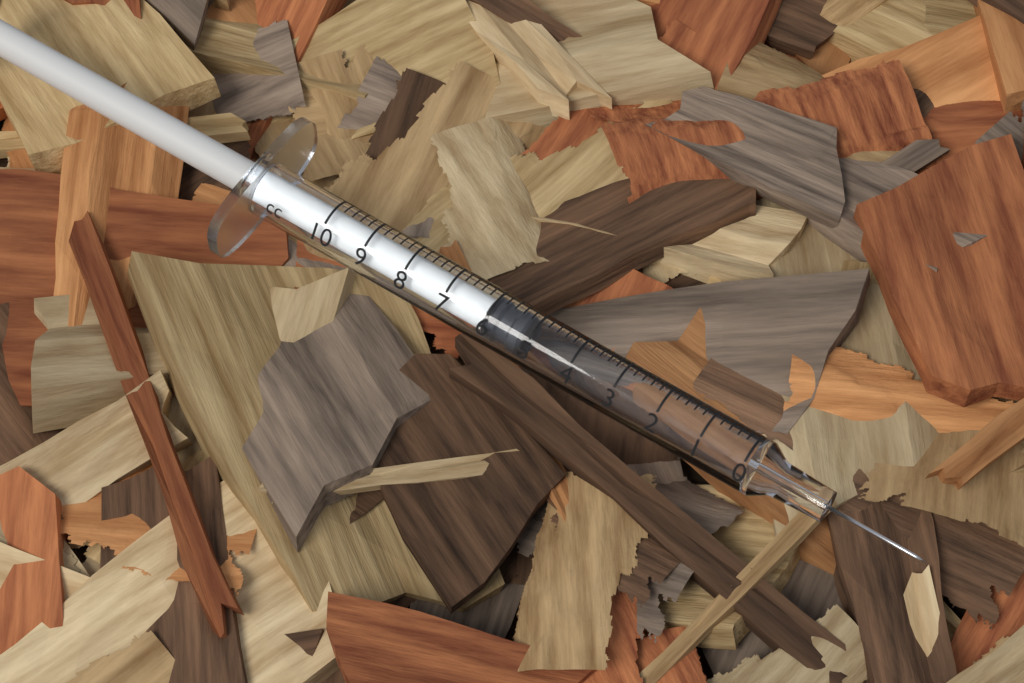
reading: 5.2 cc
